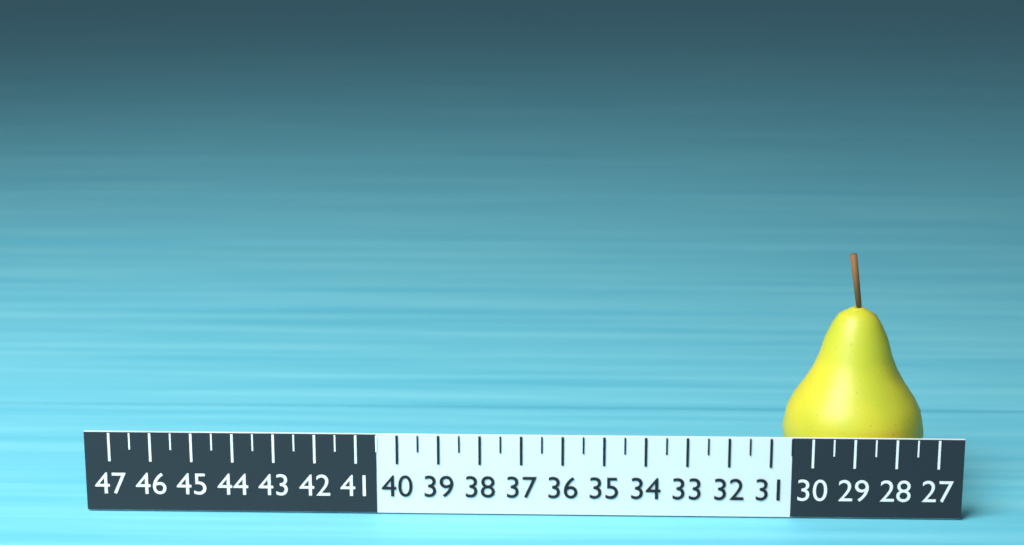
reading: 30.5 (no unit)
